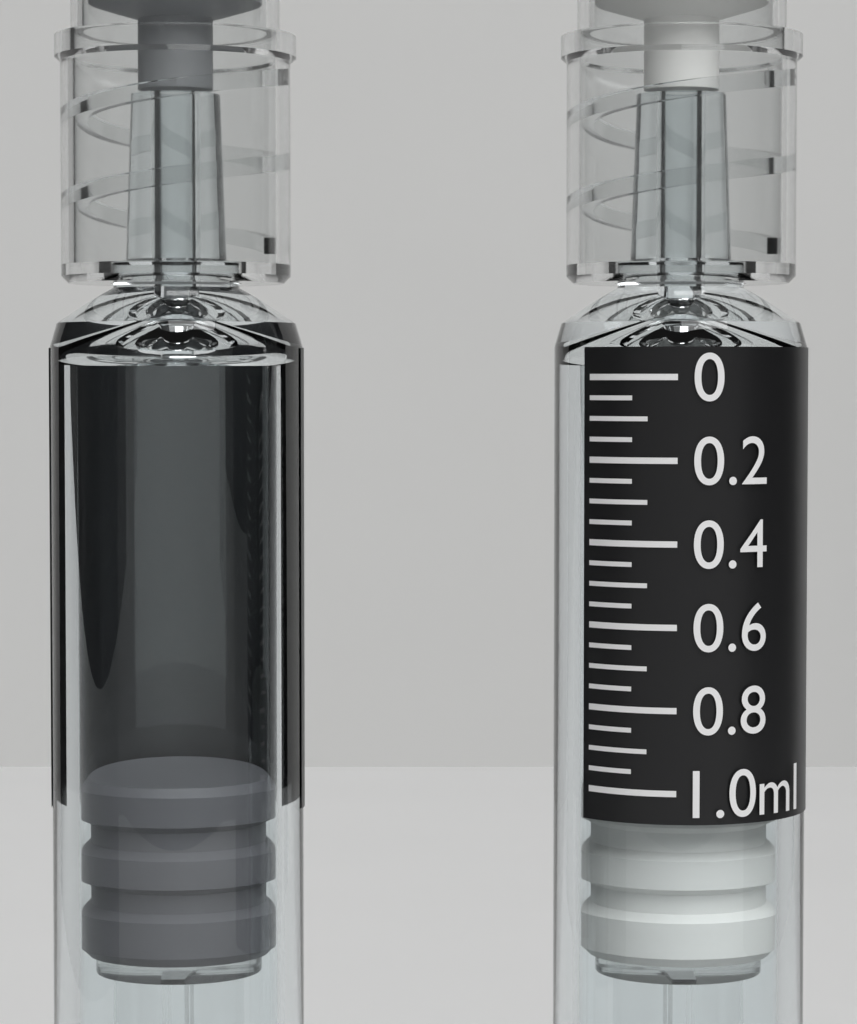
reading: 1.00 ml
